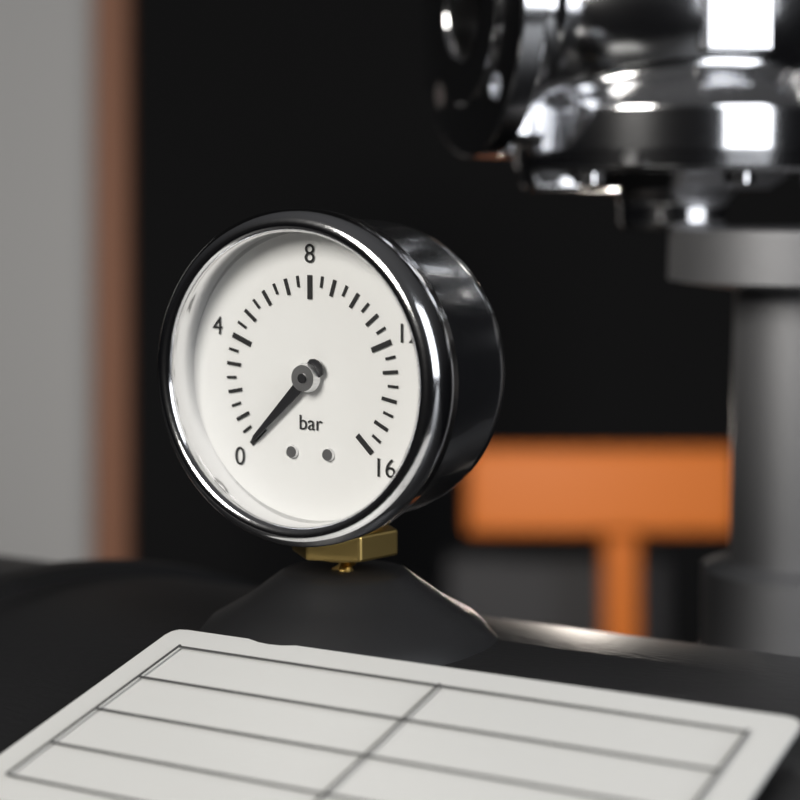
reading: 0.0 bar
